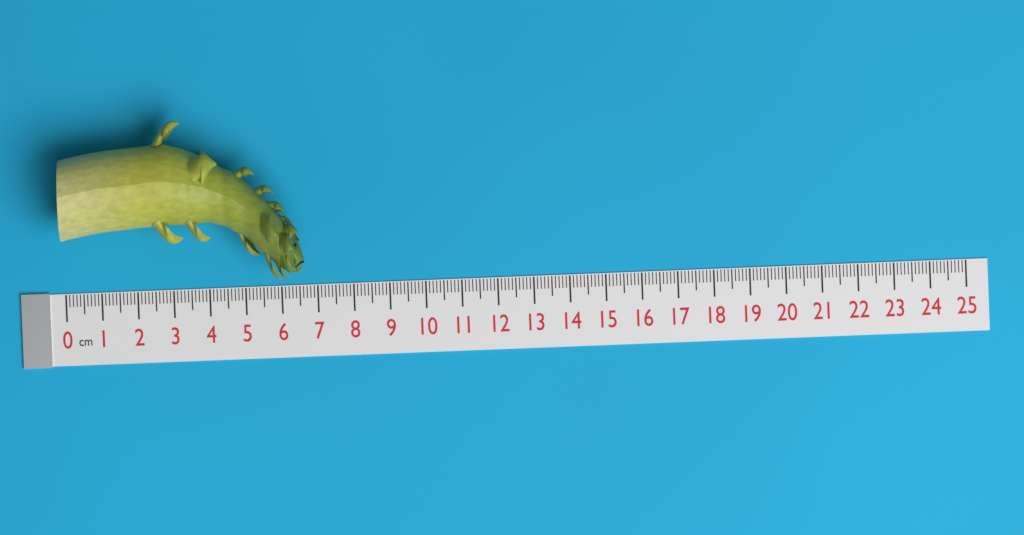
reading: 6.7 cm
